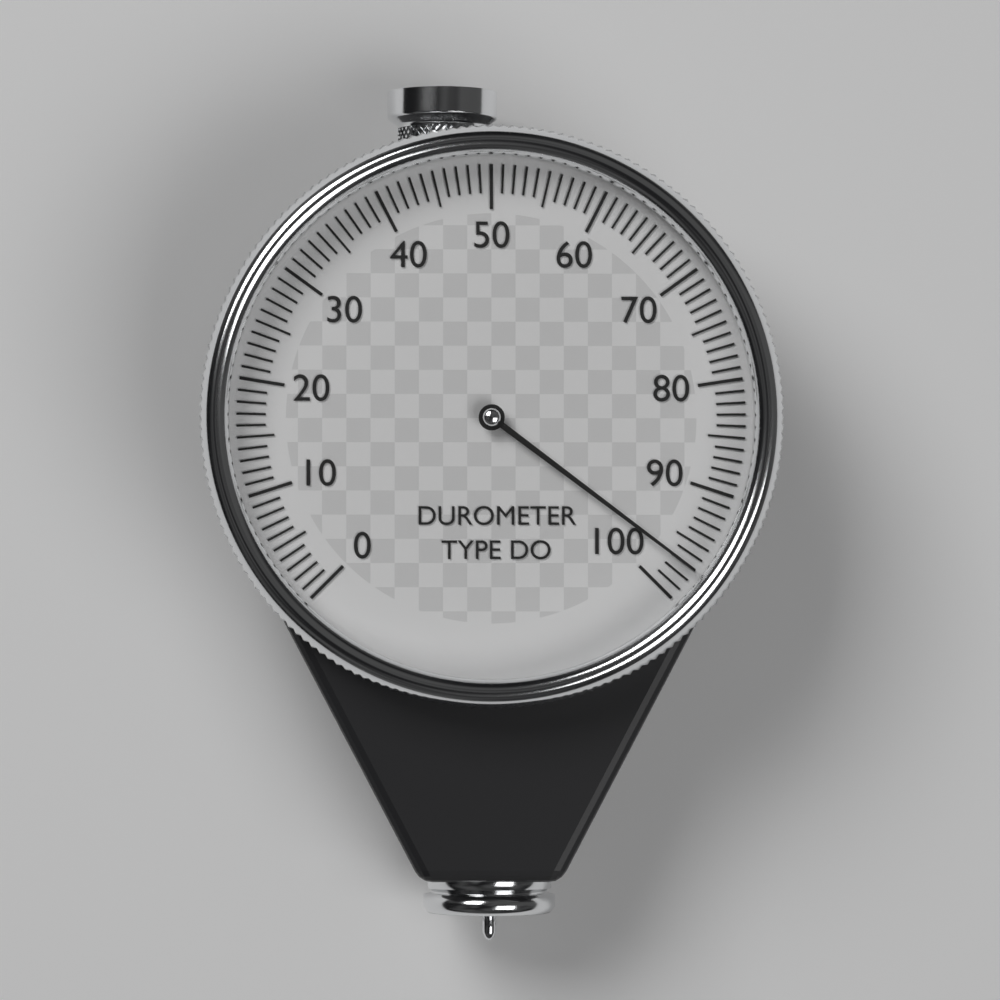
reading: 97 (no unit)
